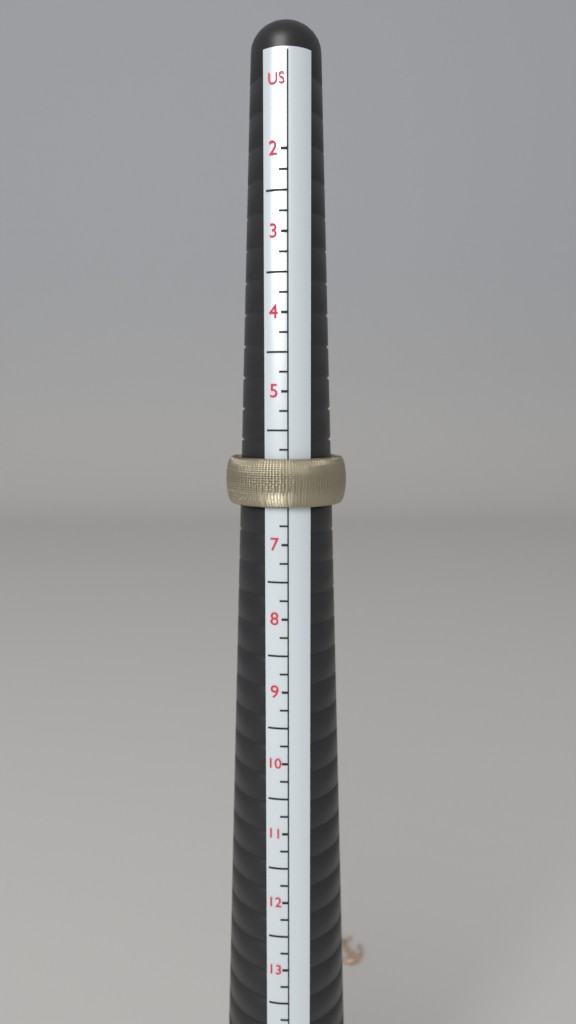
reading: 6.50 US
